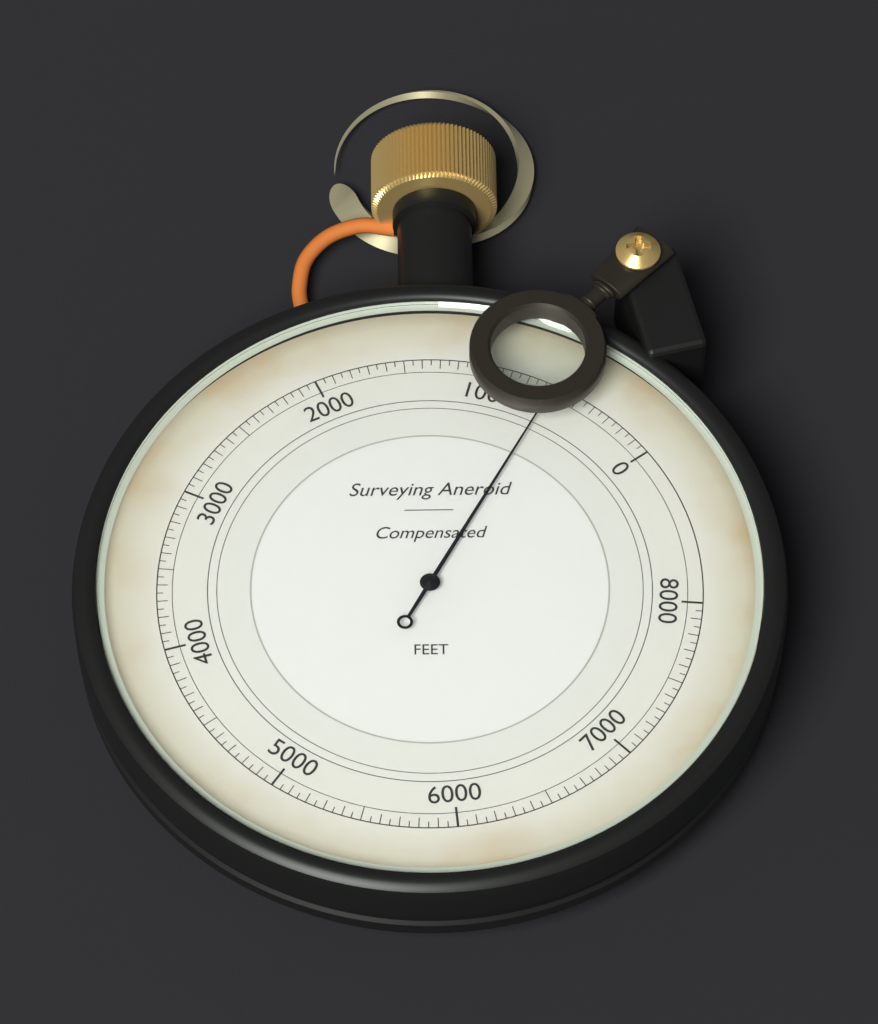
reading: 650 ft
